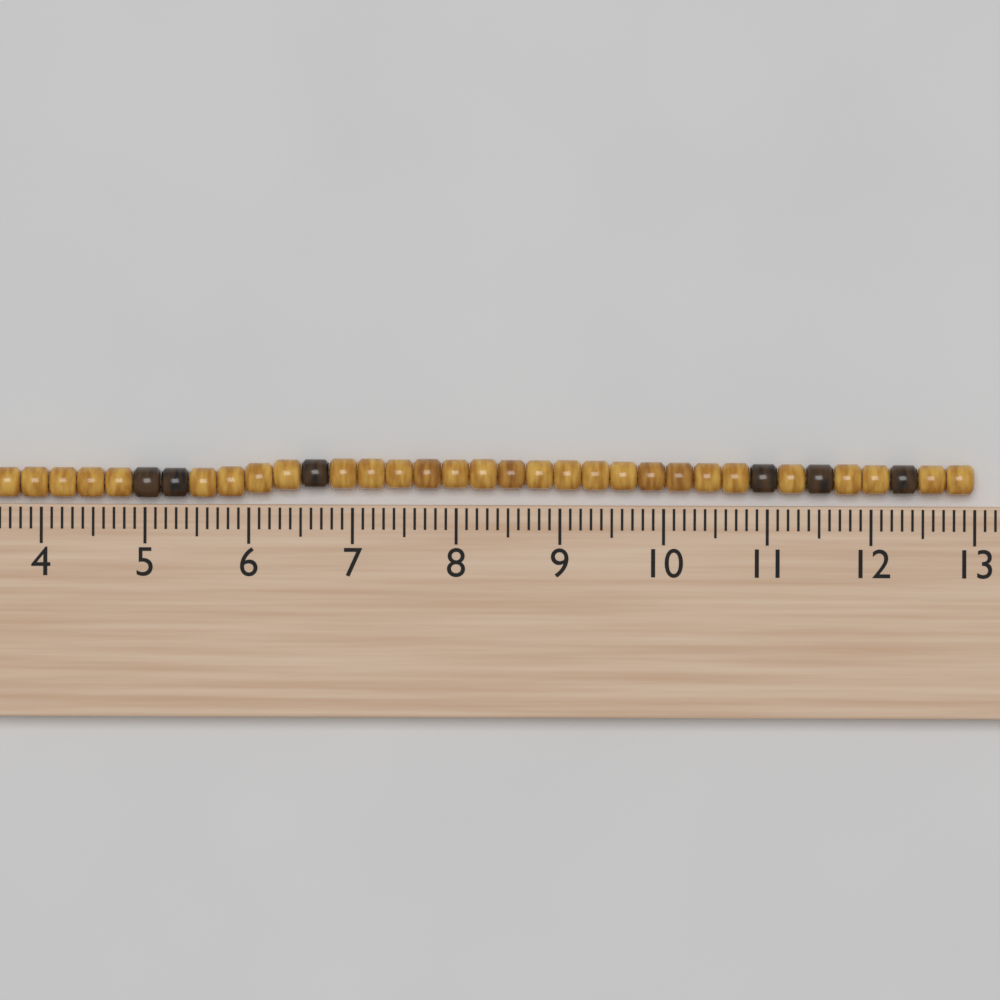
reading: 13.0 cm
